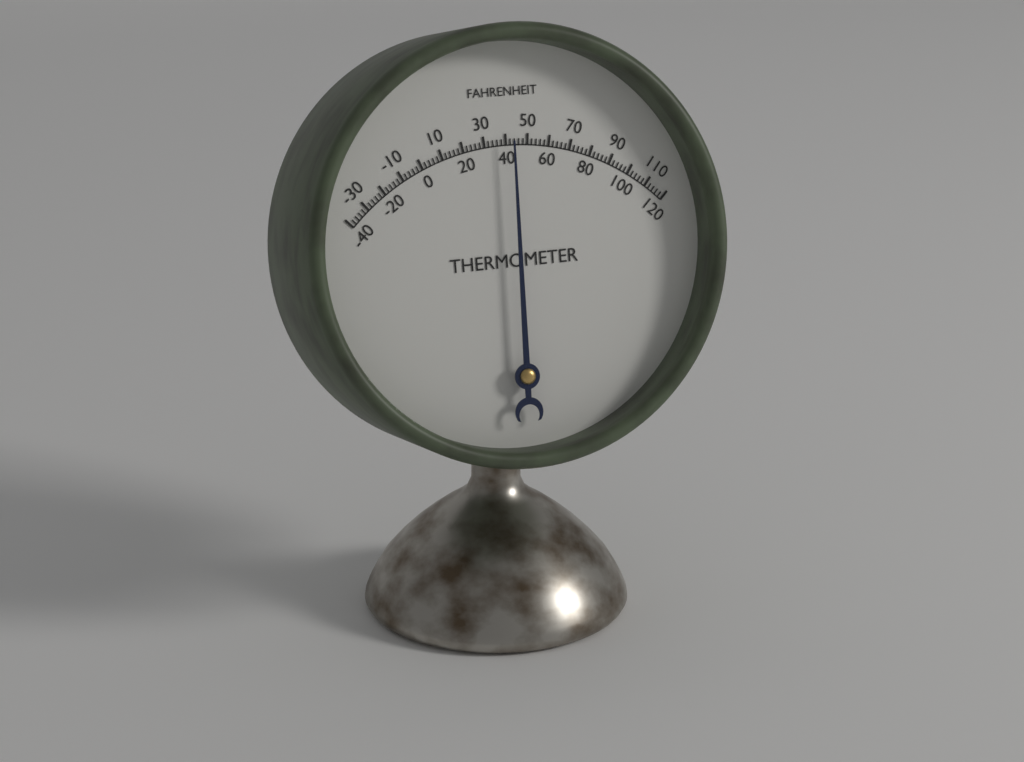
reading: 42 °F
